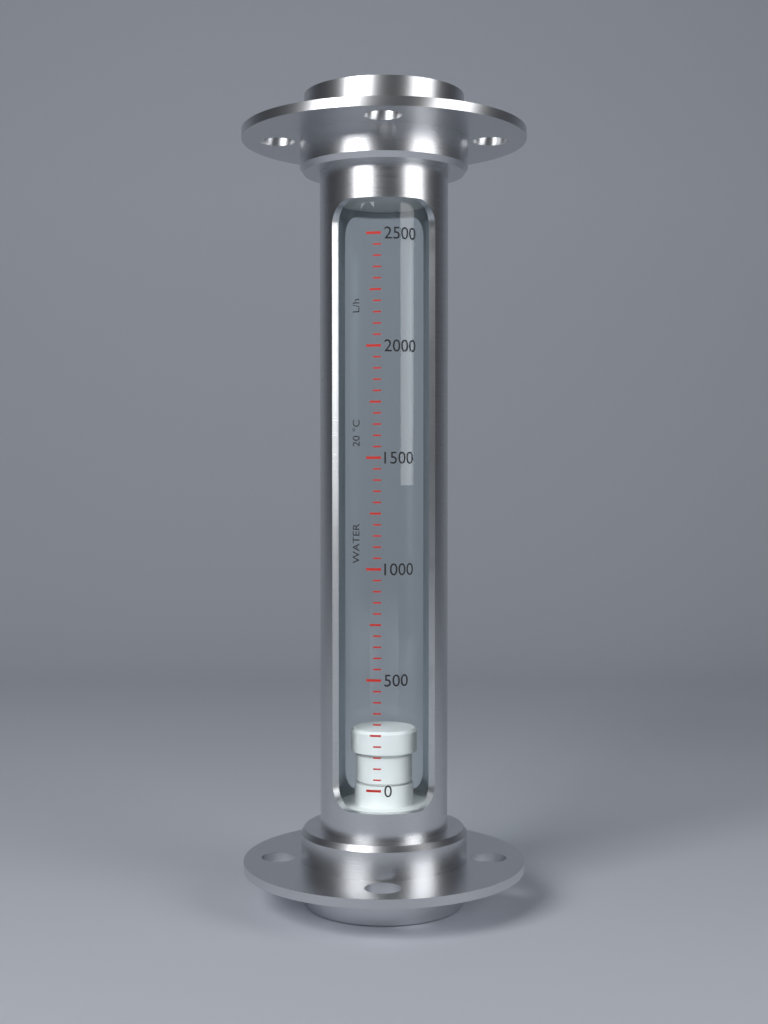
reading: 250 L/h
